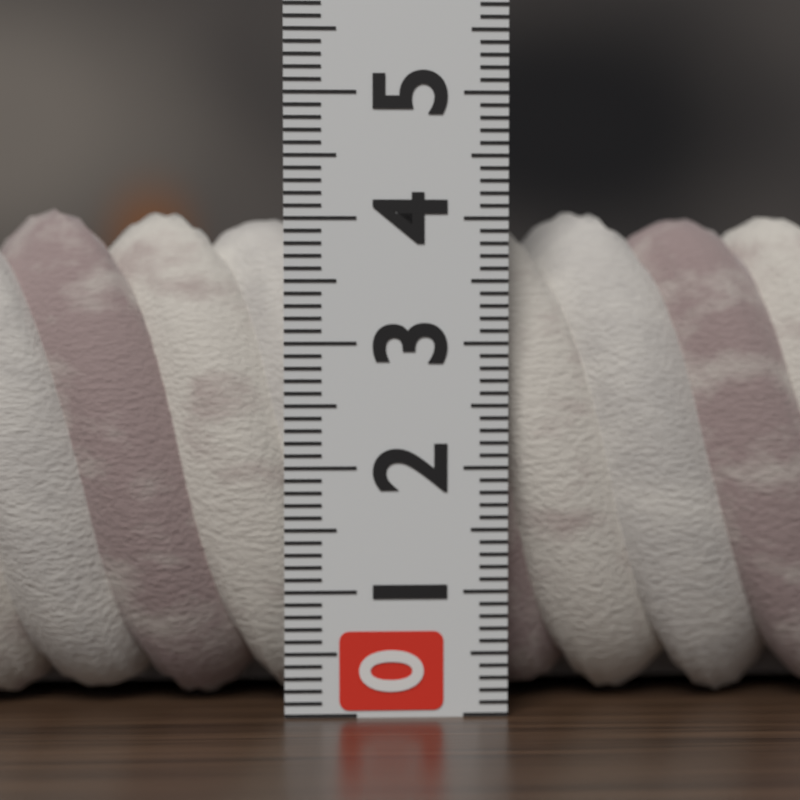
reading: 4.1 (no unit)
